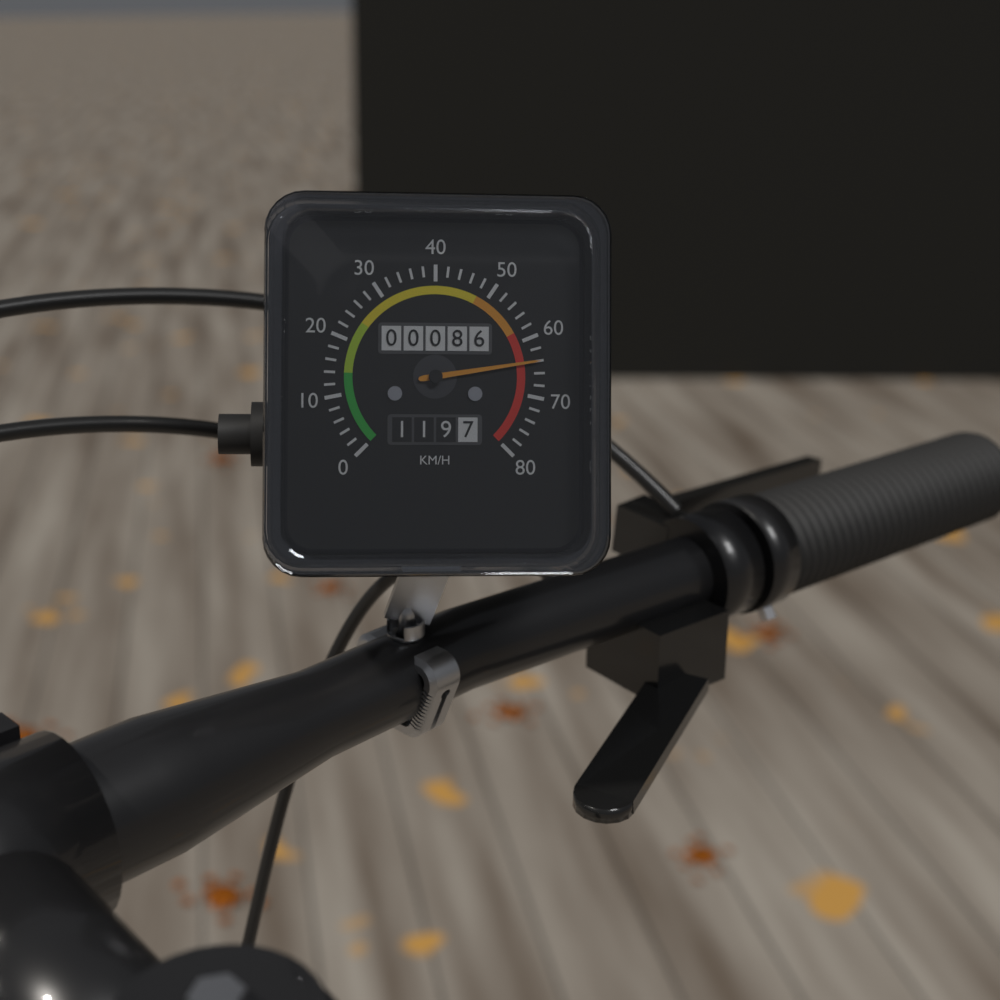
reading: 64 km/h
